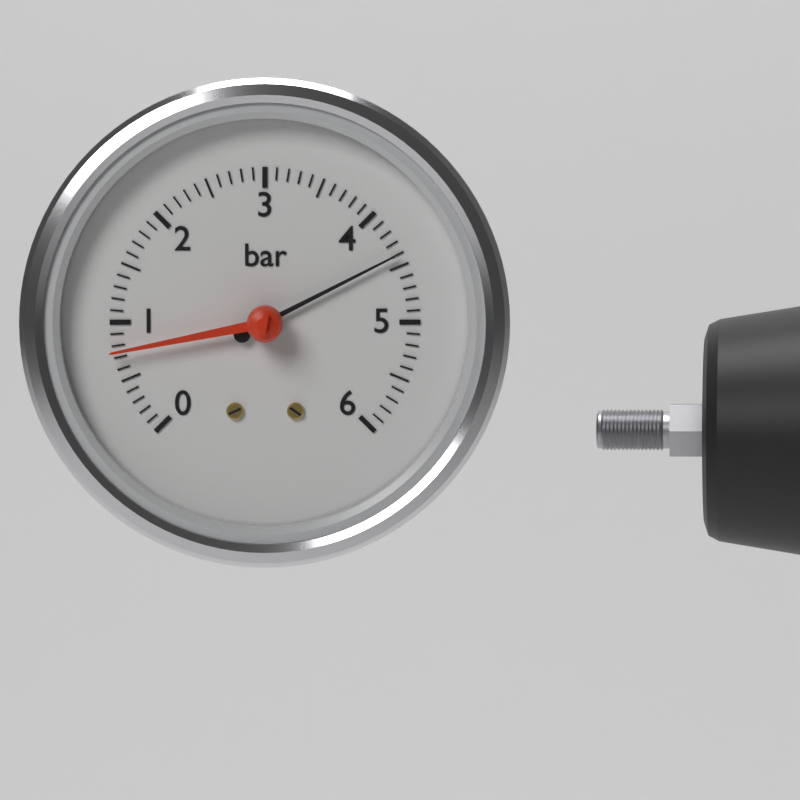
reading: 4.4 bar
